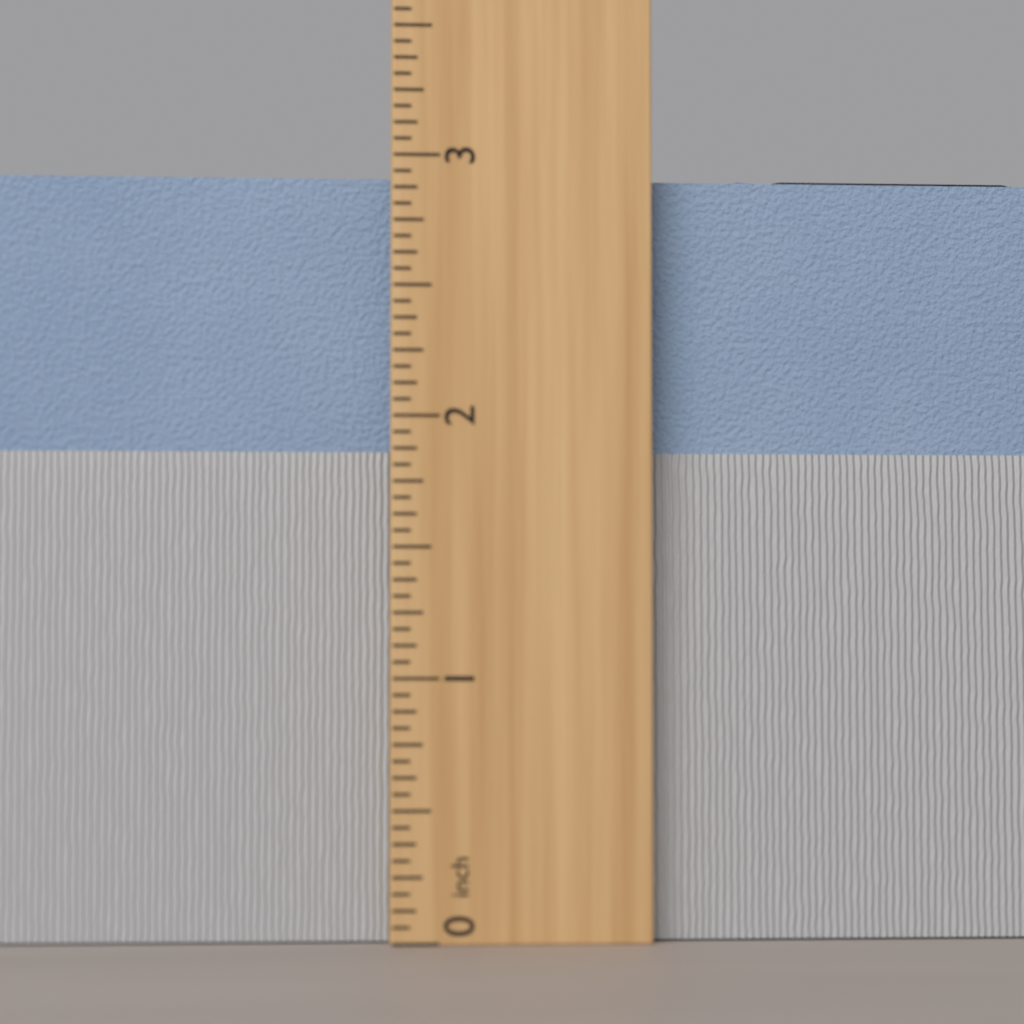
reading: 2.9375 inch
